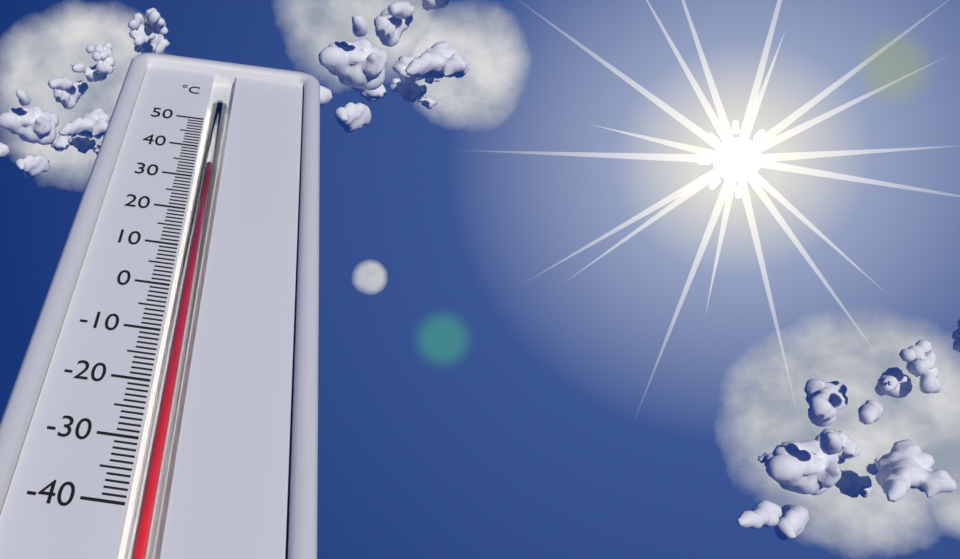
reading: 34 °C
